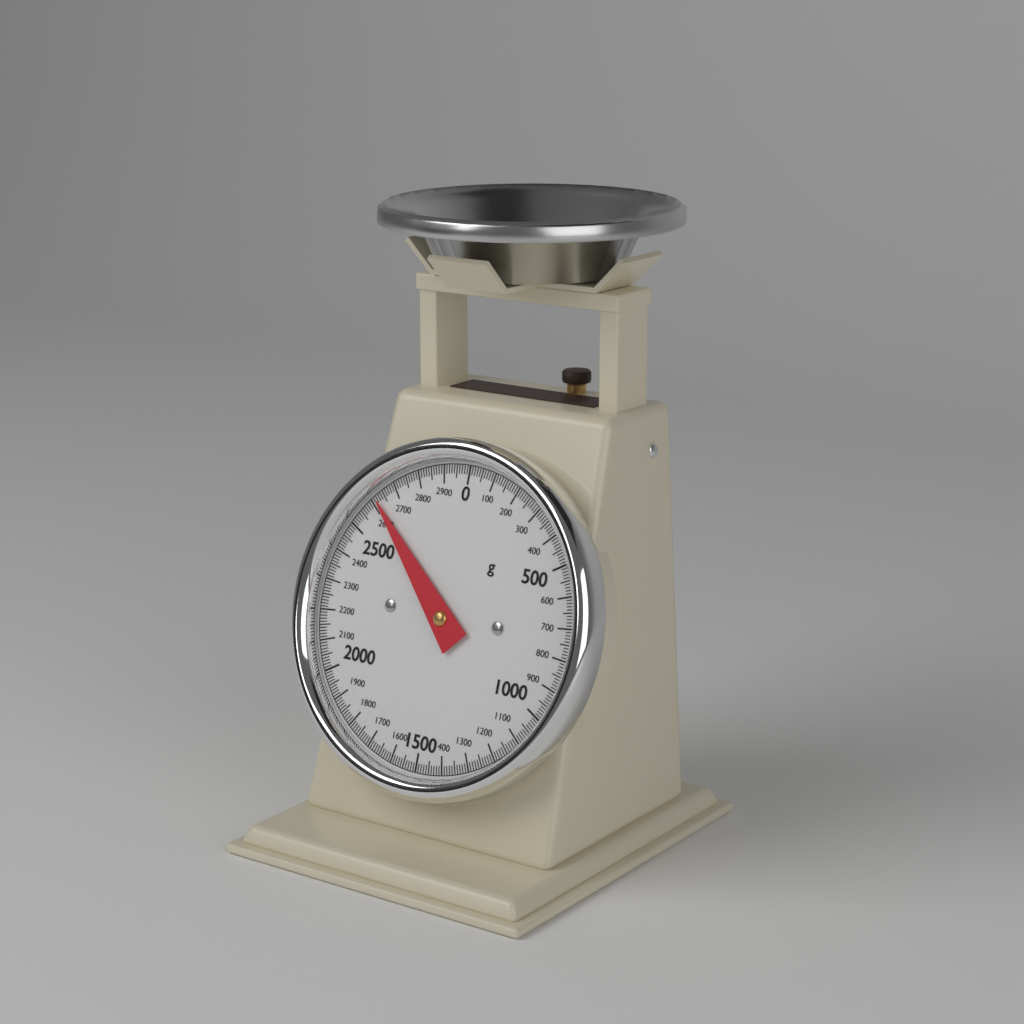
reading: 2620 g
